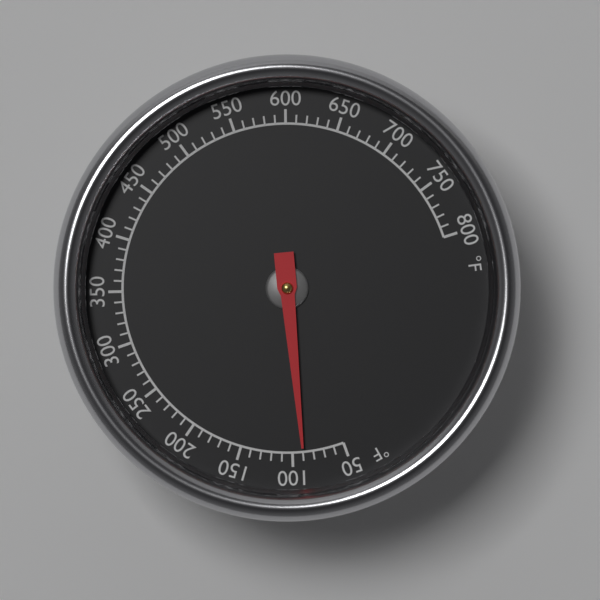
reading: 90 °F
